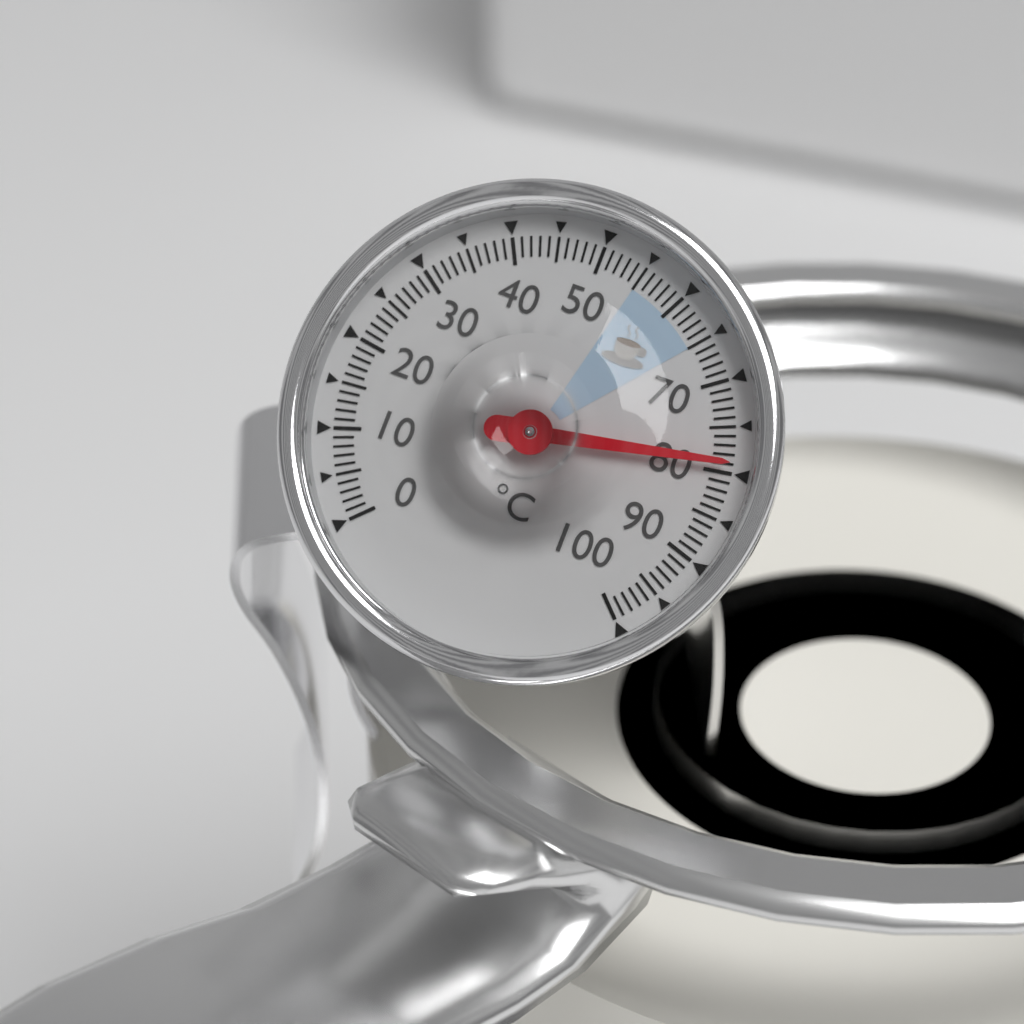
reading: 79 °C
